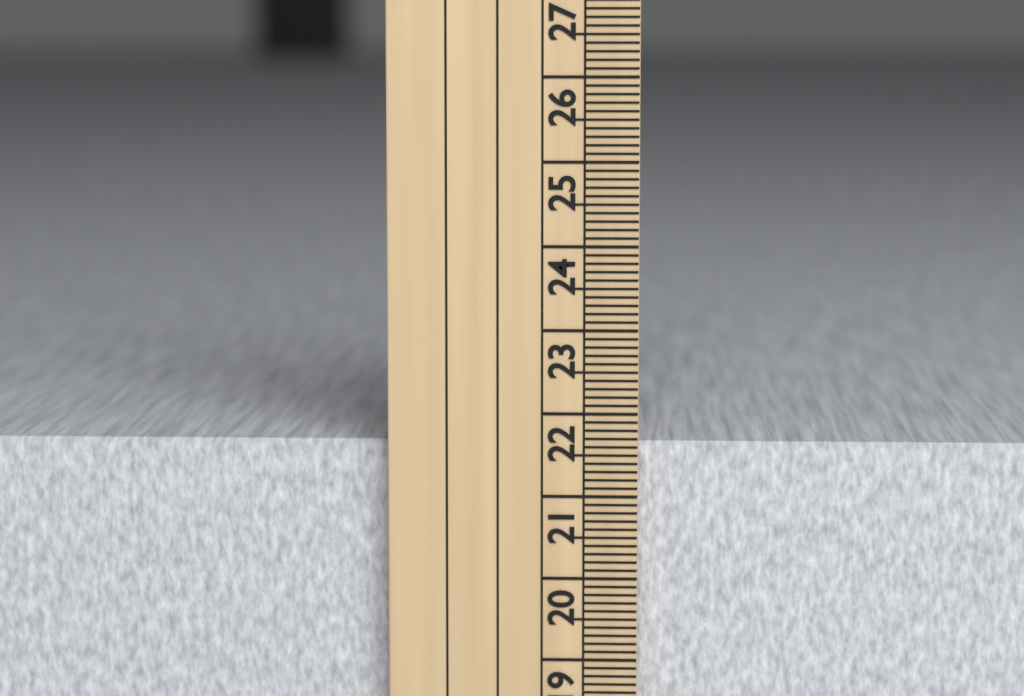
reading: 21.6 cm
